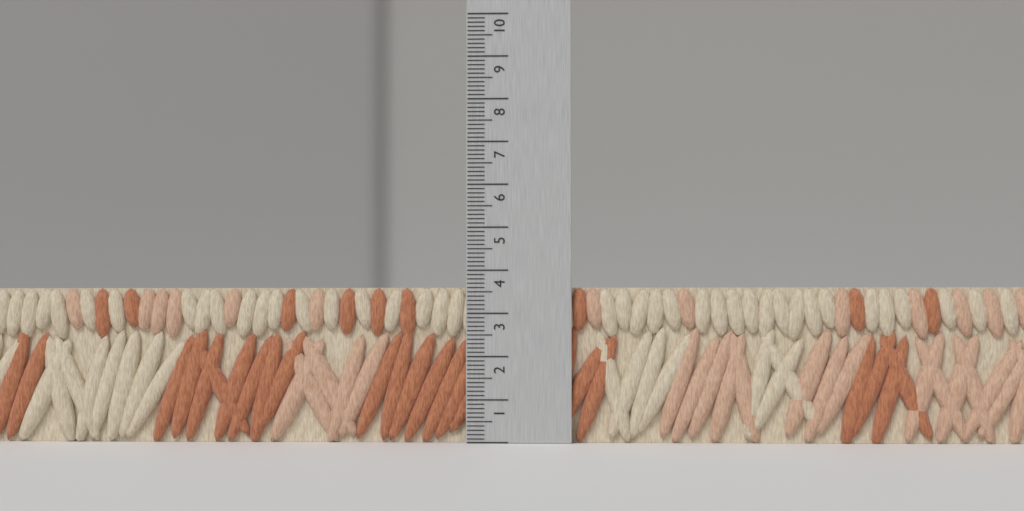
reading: 3.6 (no unit)
